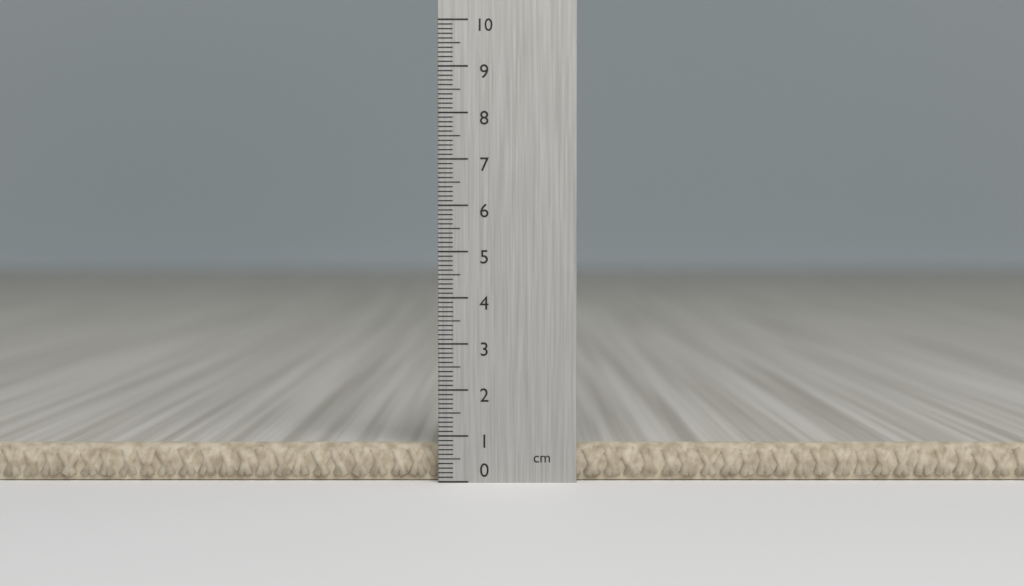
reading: 0.8 cm
